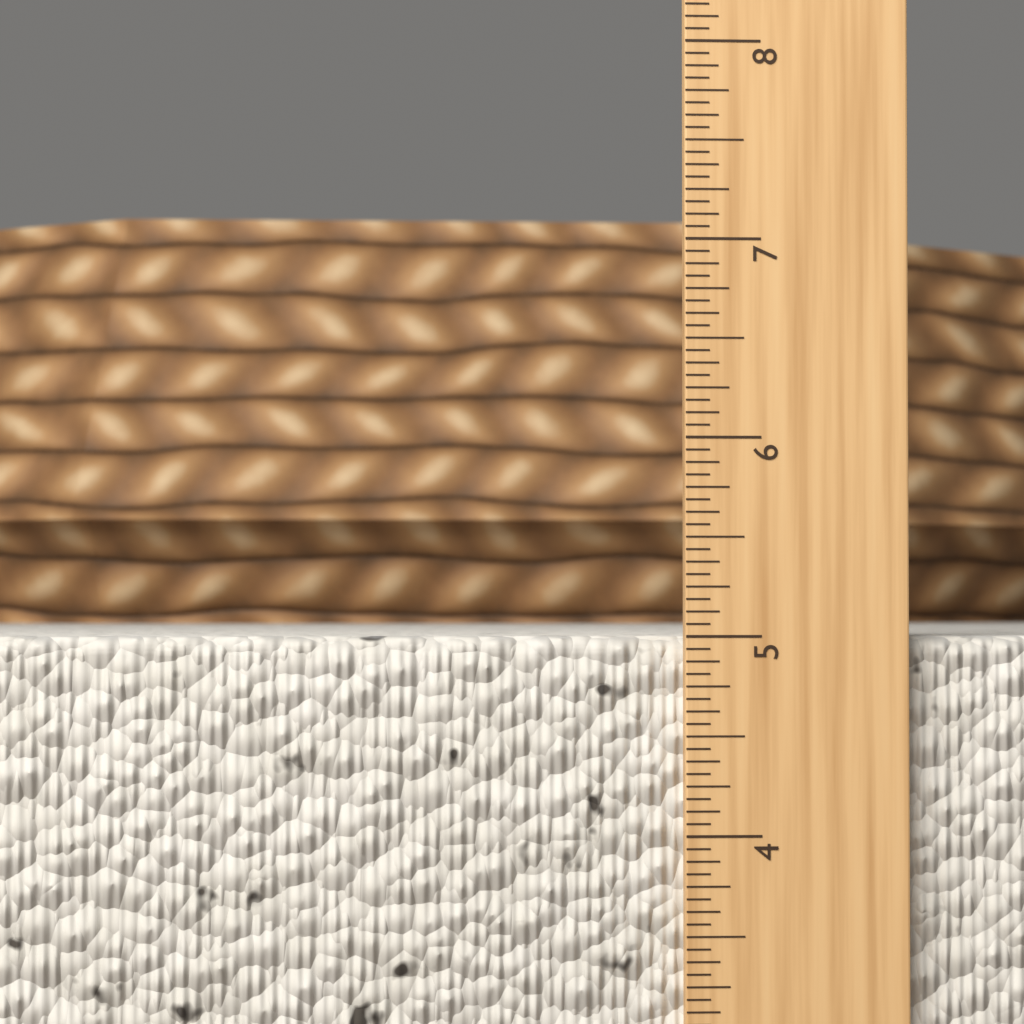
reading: 5.0000 in
